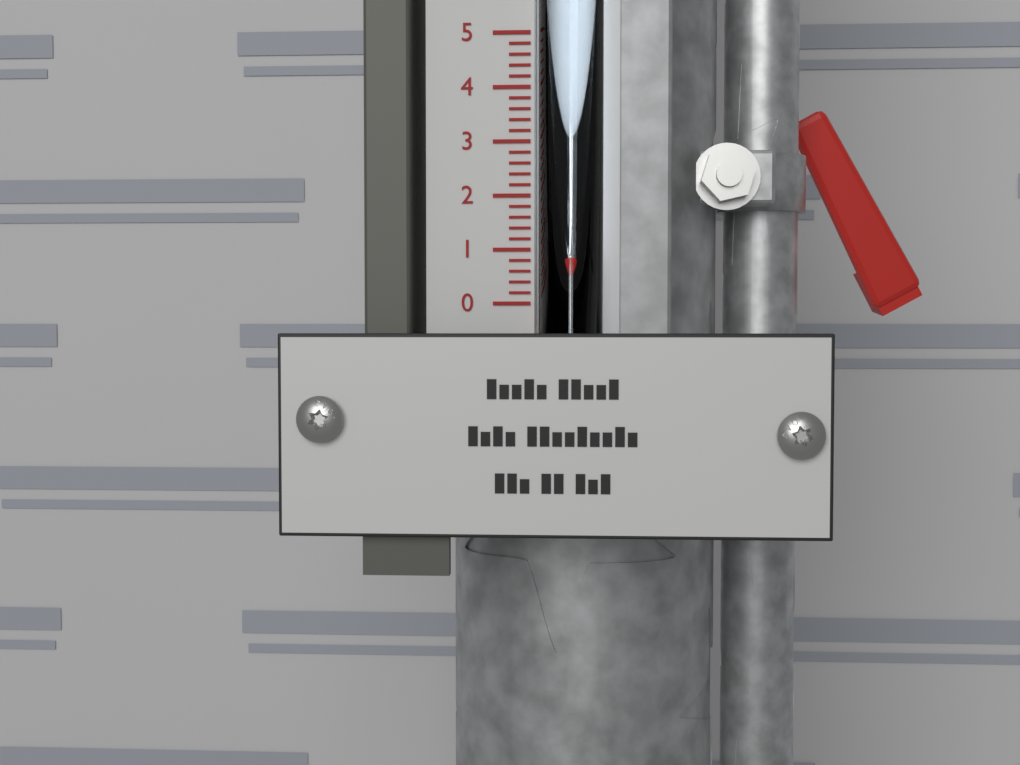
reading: 1.0 (no unit)
